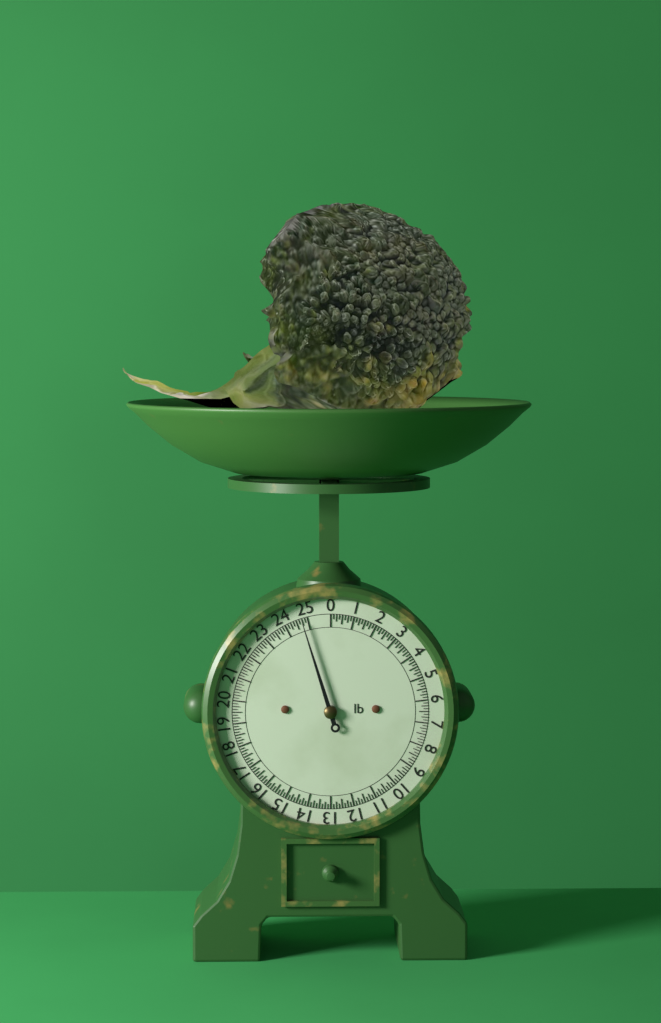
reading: 24.750 lb
